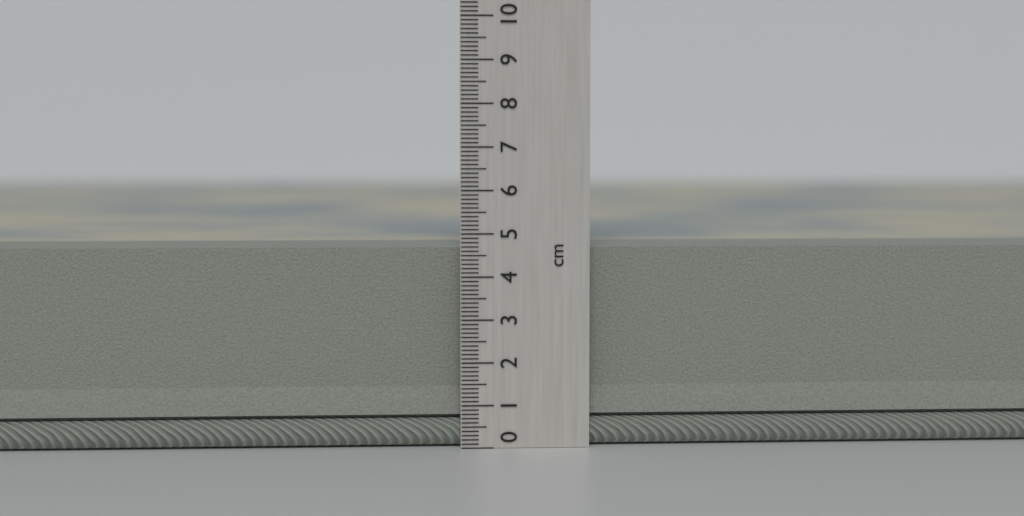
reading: 4.7 cm
